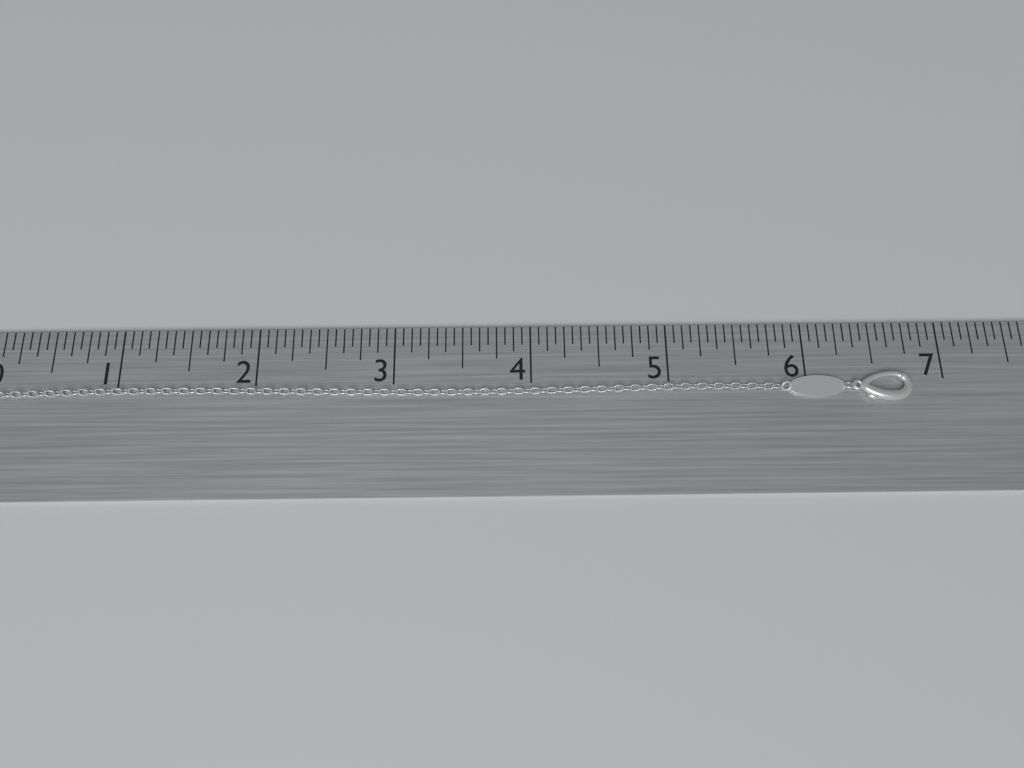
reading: 6.7500 in
